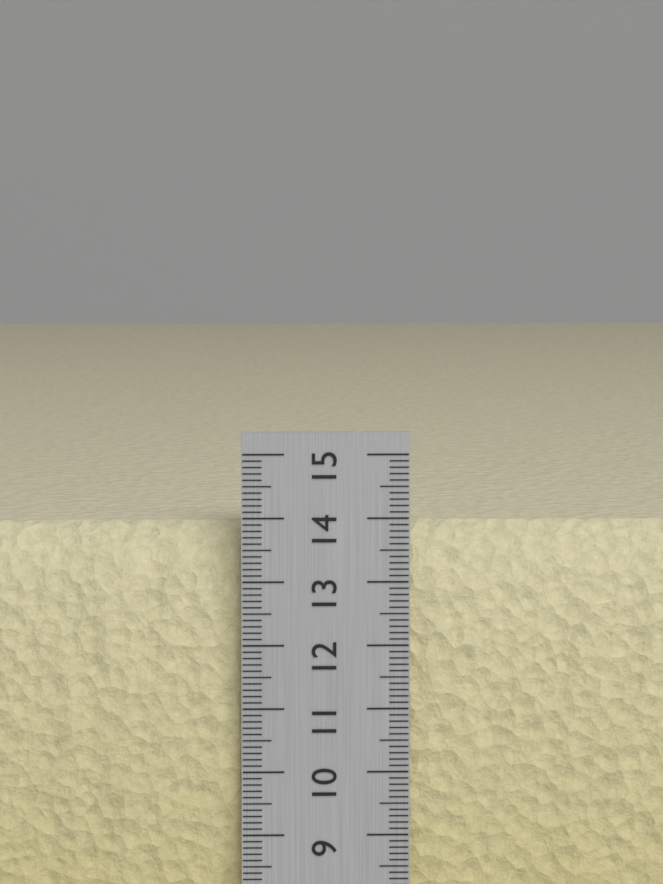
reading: 13.9 cm
